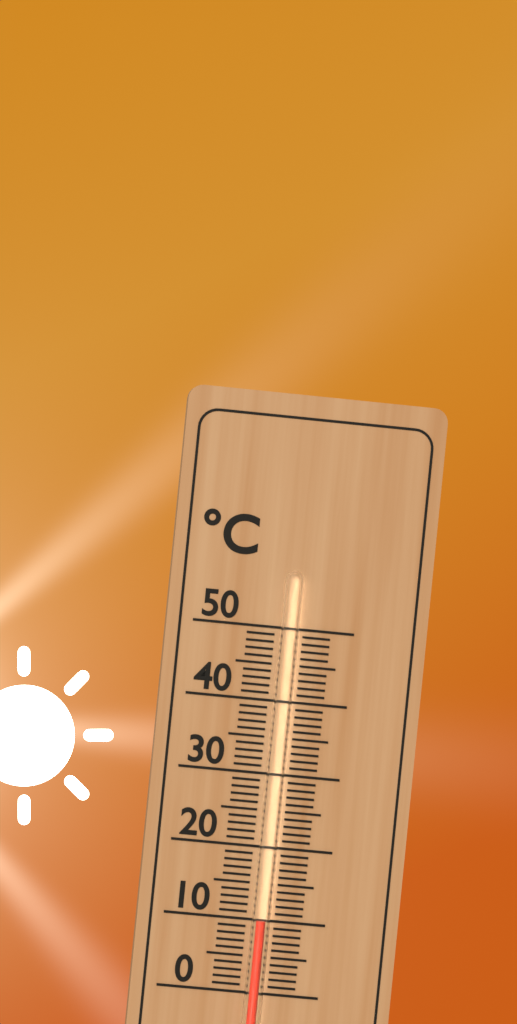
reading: 10 °C
